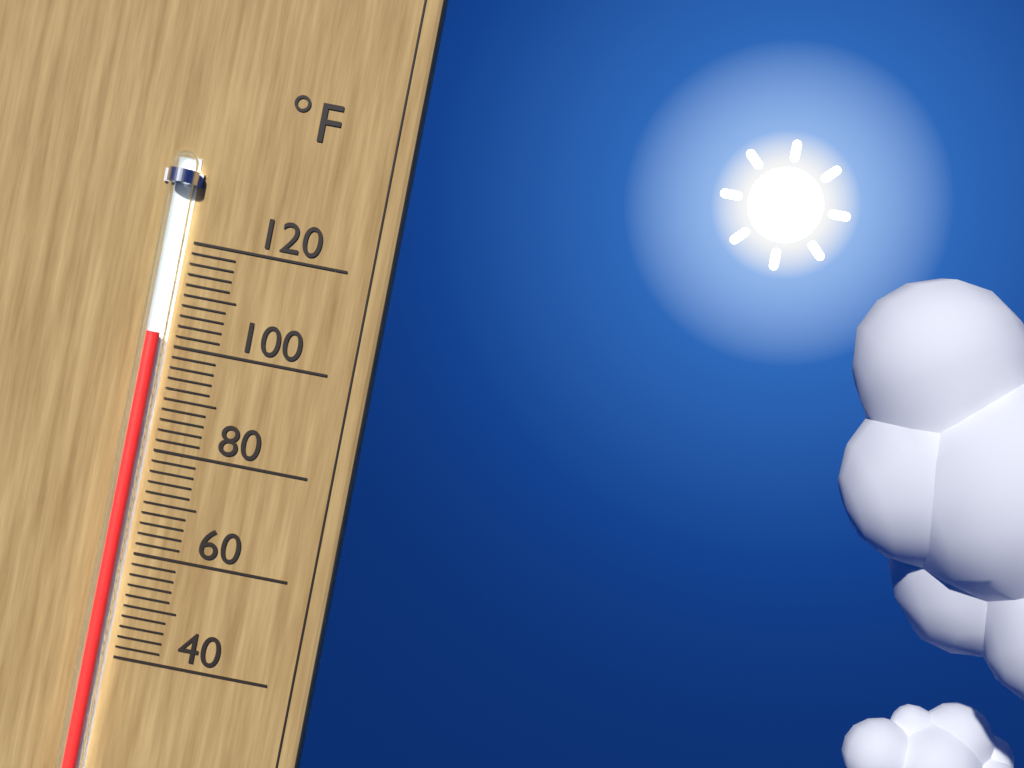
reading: 102 °F
